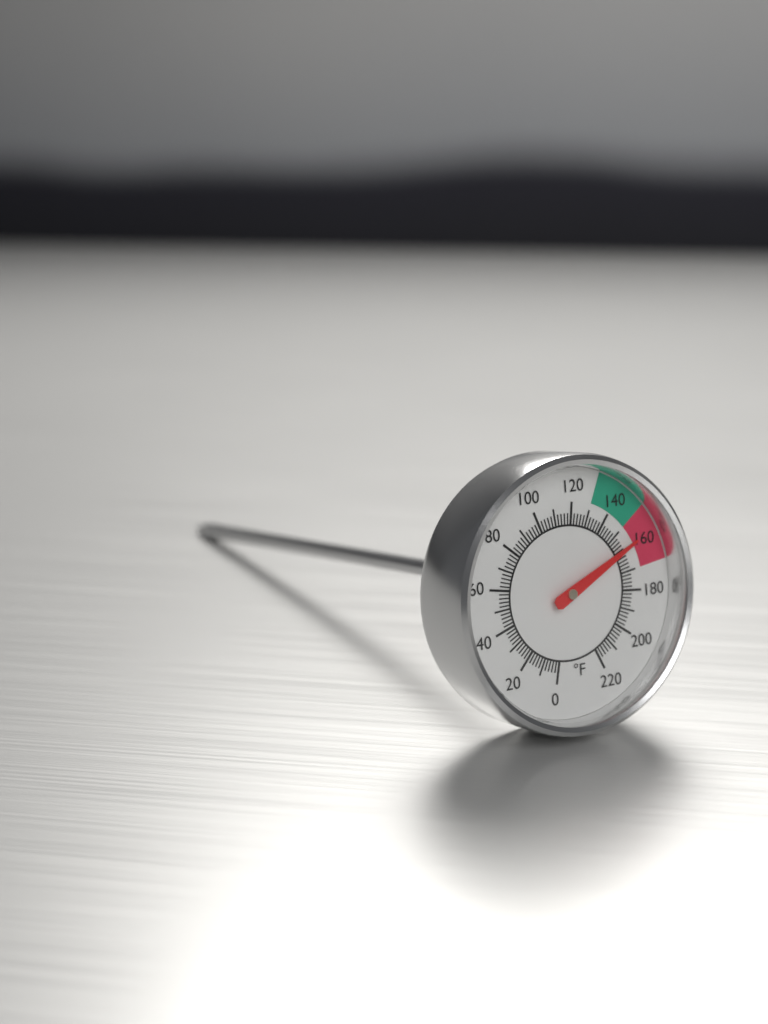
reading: 158 °F
